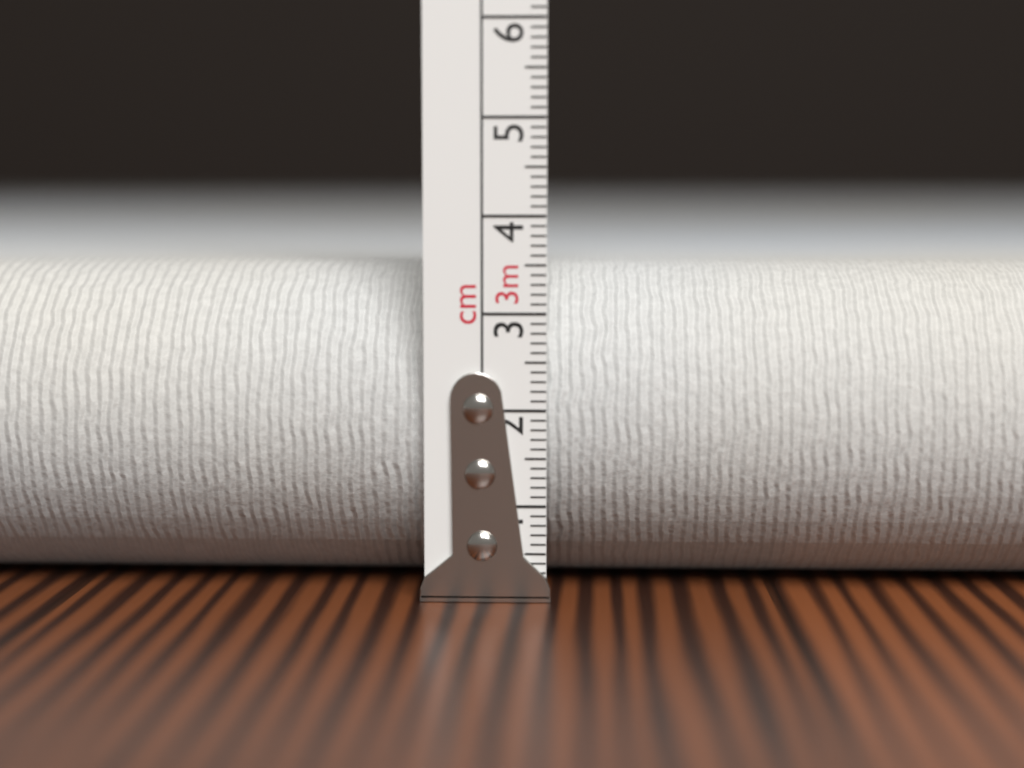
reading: 3.5 cm
